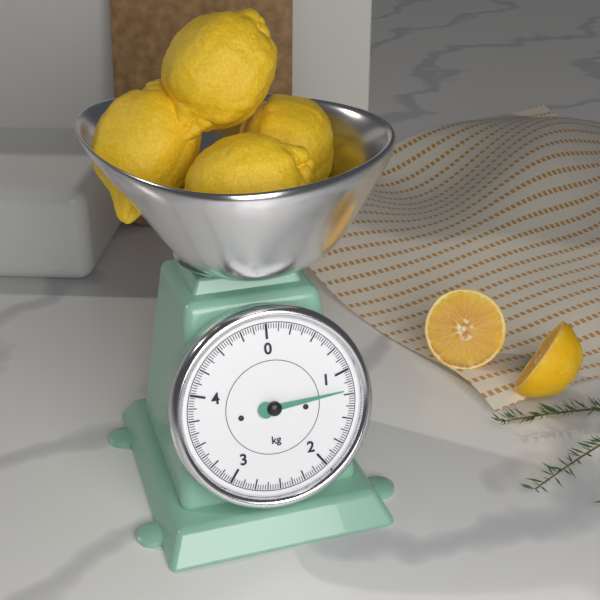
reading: 1.200 kg
